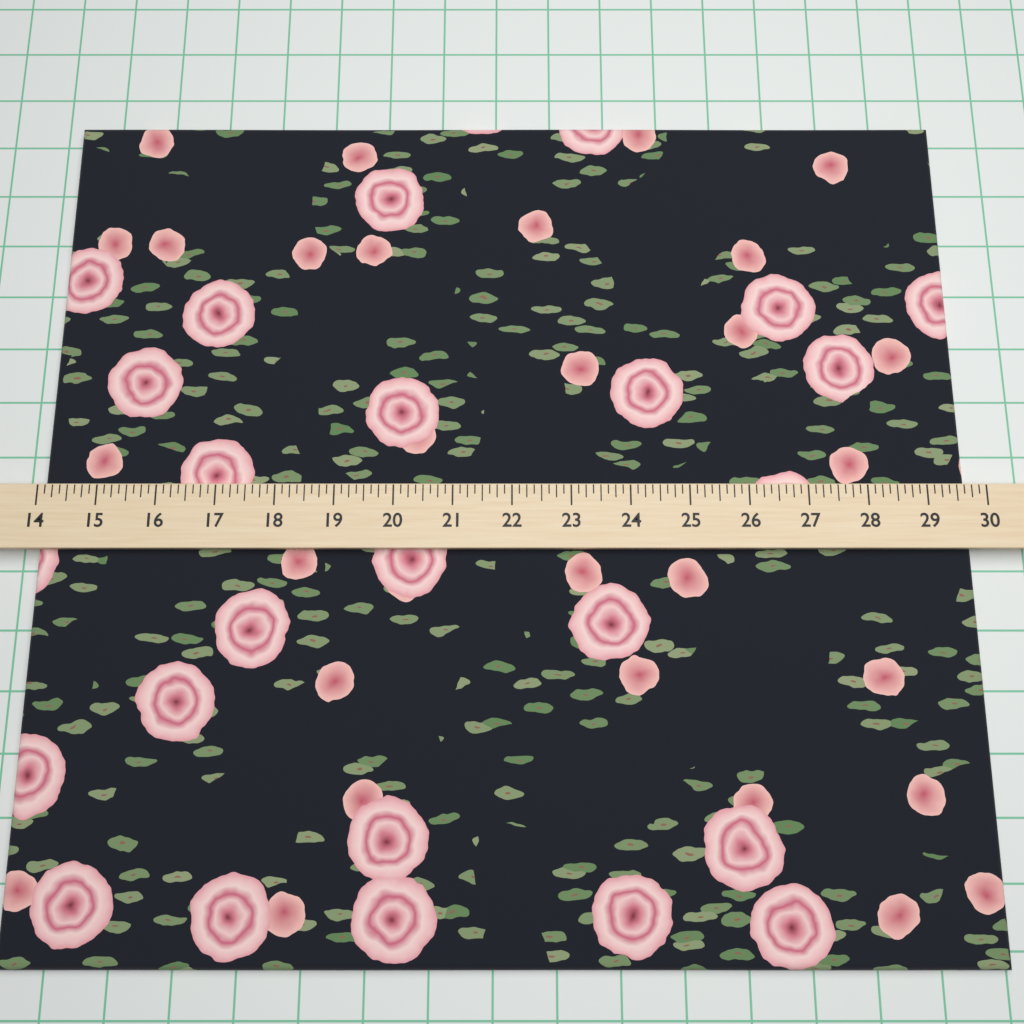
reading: 29.750 (no unit)
